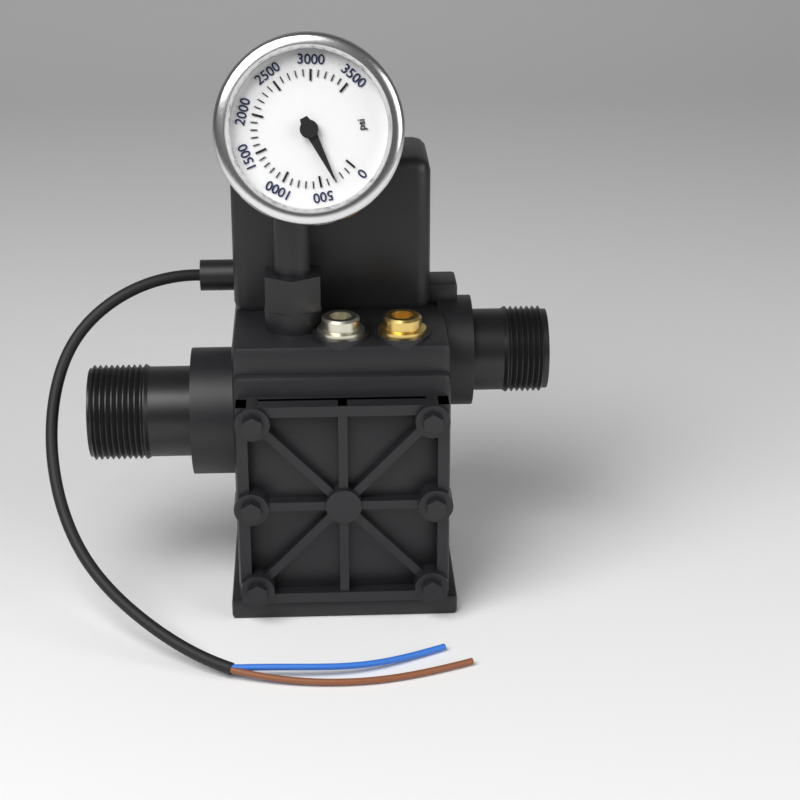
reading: 300 psi
